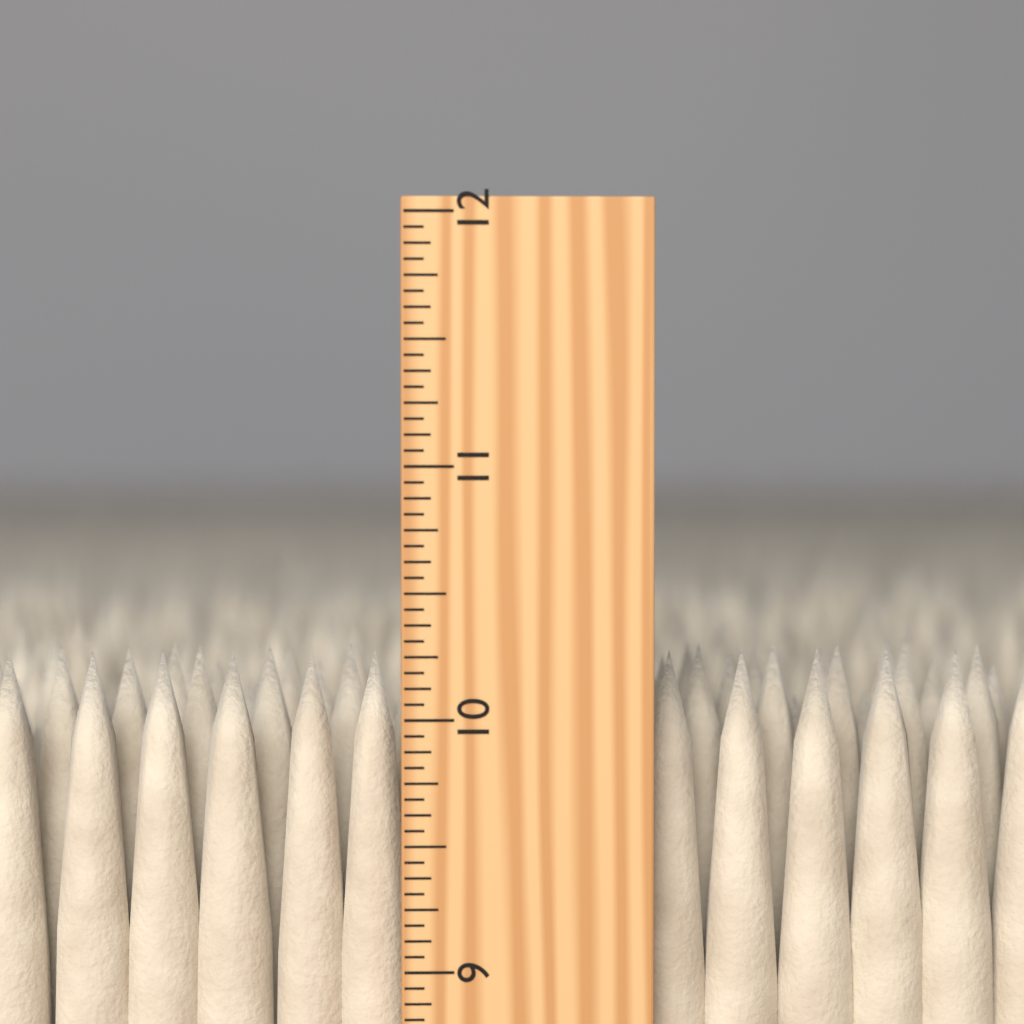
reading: 10.2500 inch
